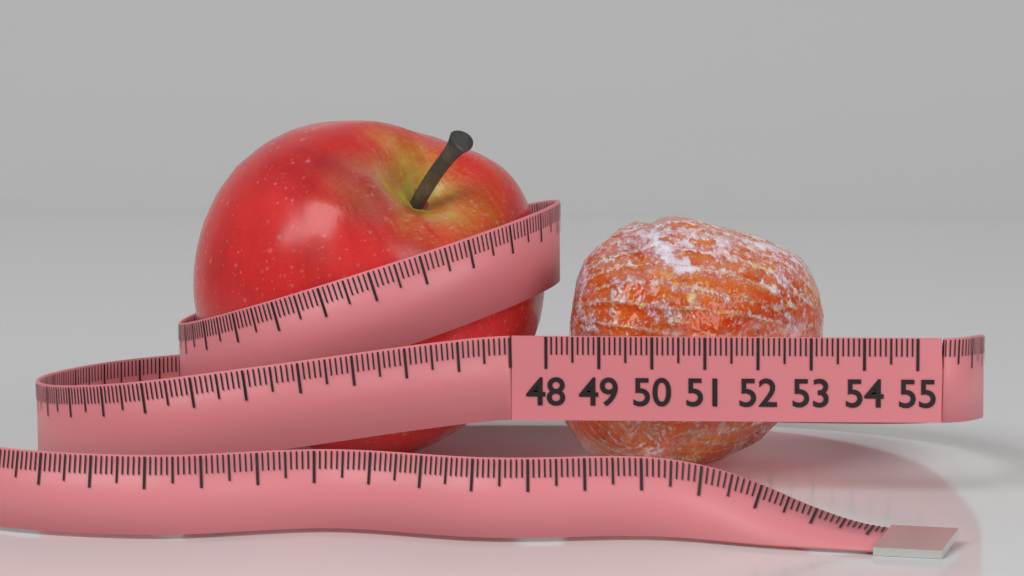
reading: 53.2 (no unit)
